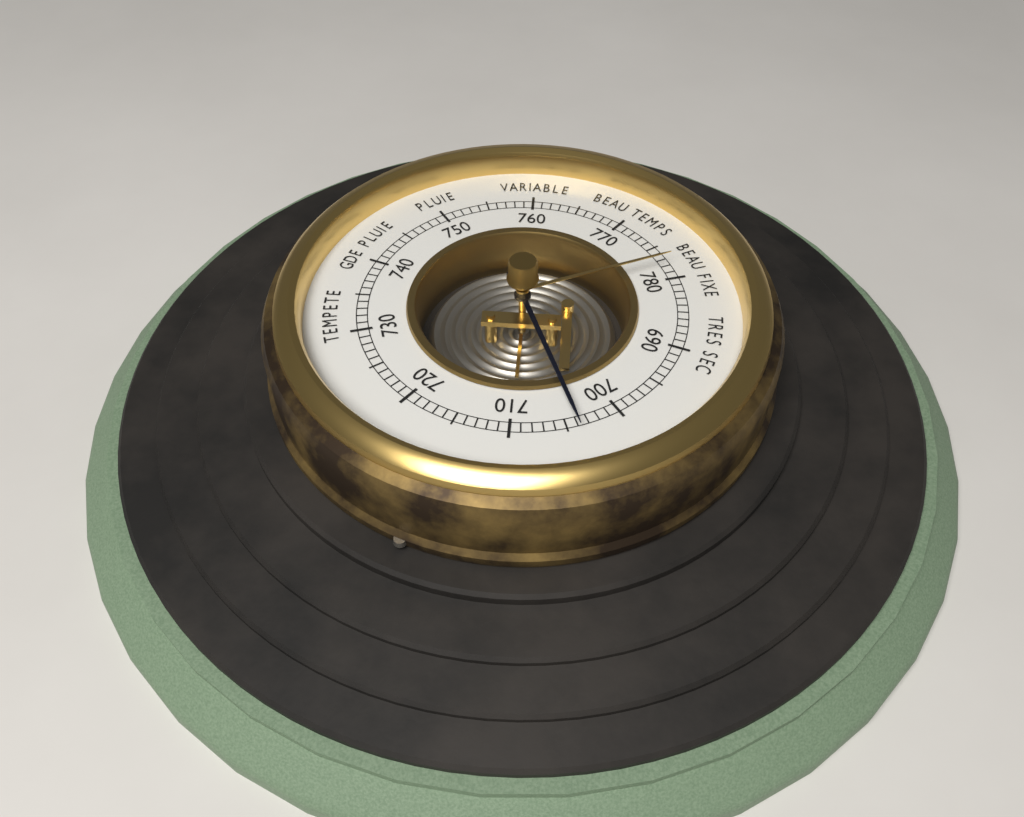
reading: 704 (no unit)
